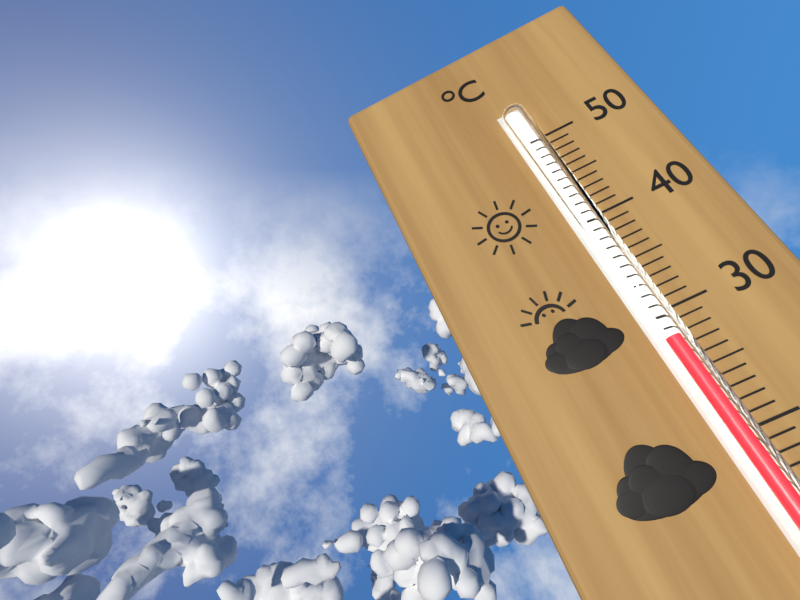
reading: 28 °C
